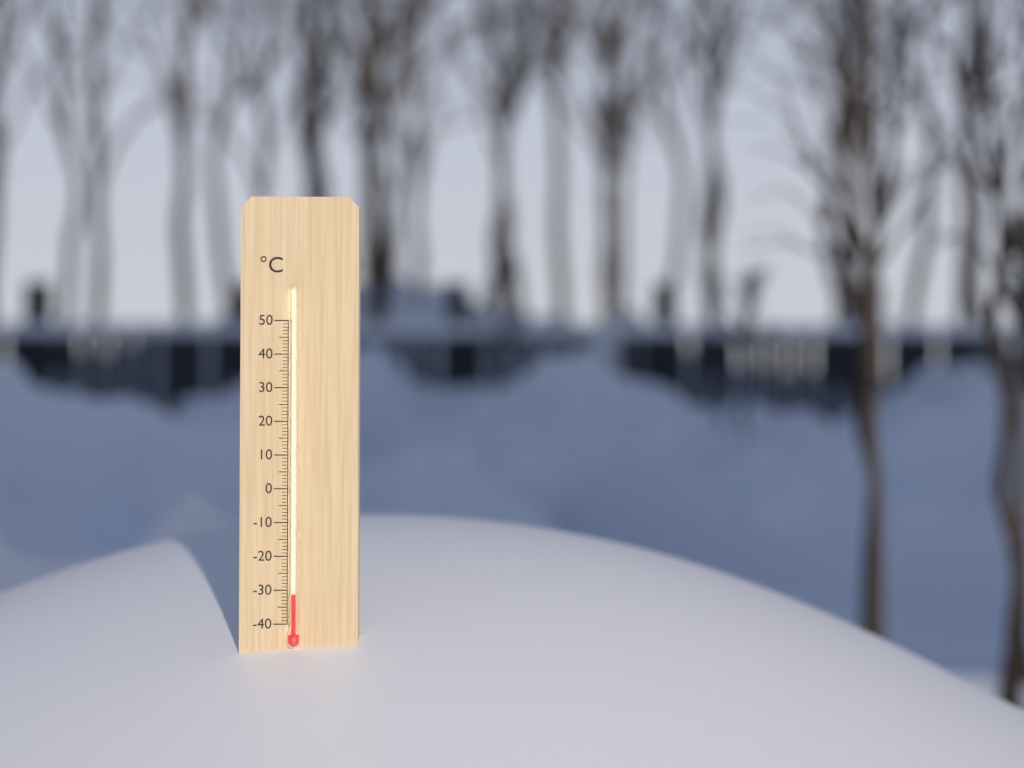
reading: -31 °C
